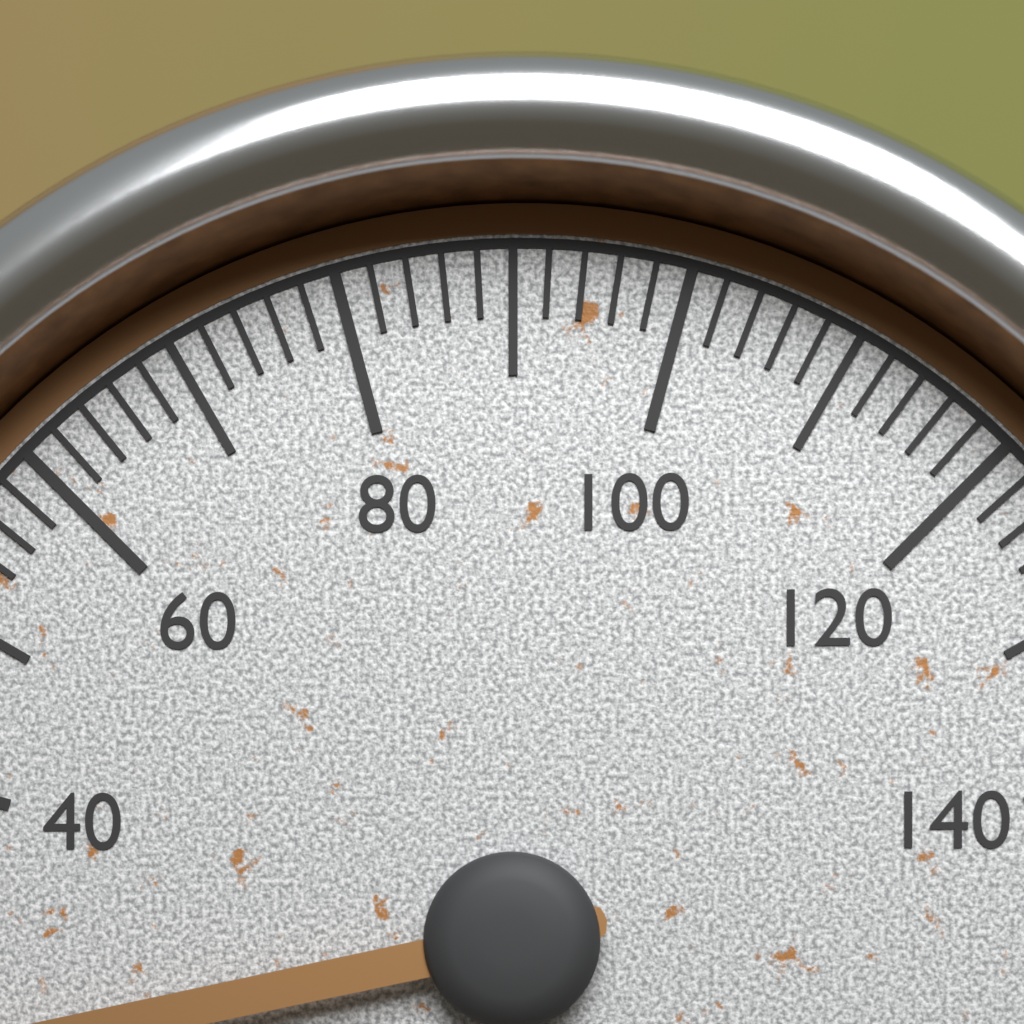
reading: 22 (no unit)
